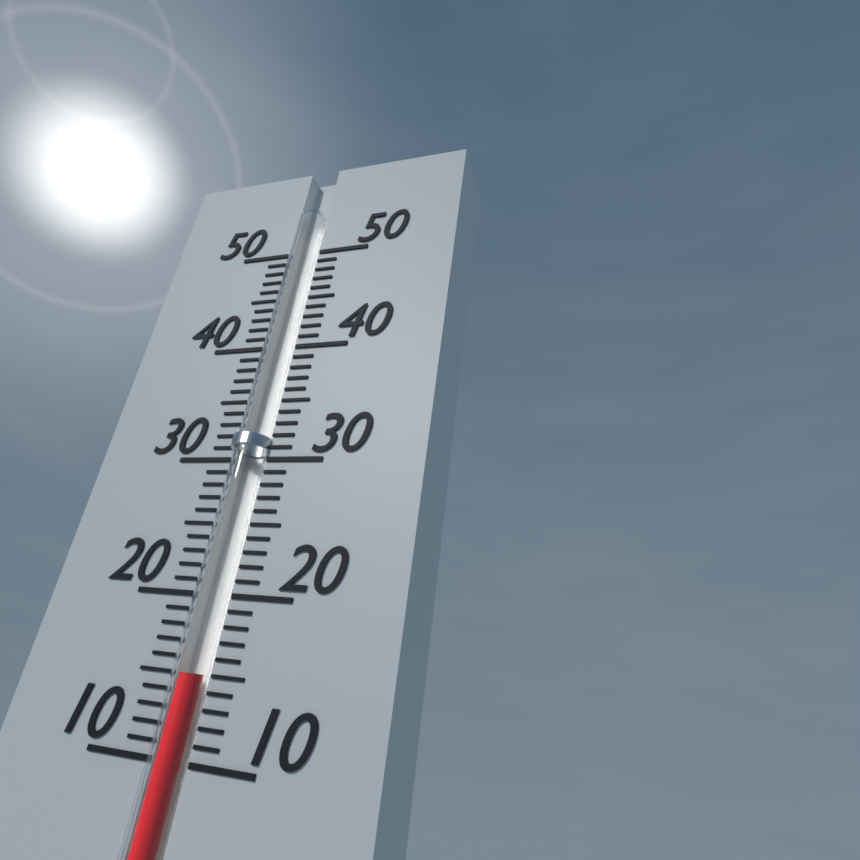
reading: 15 (no unit)
